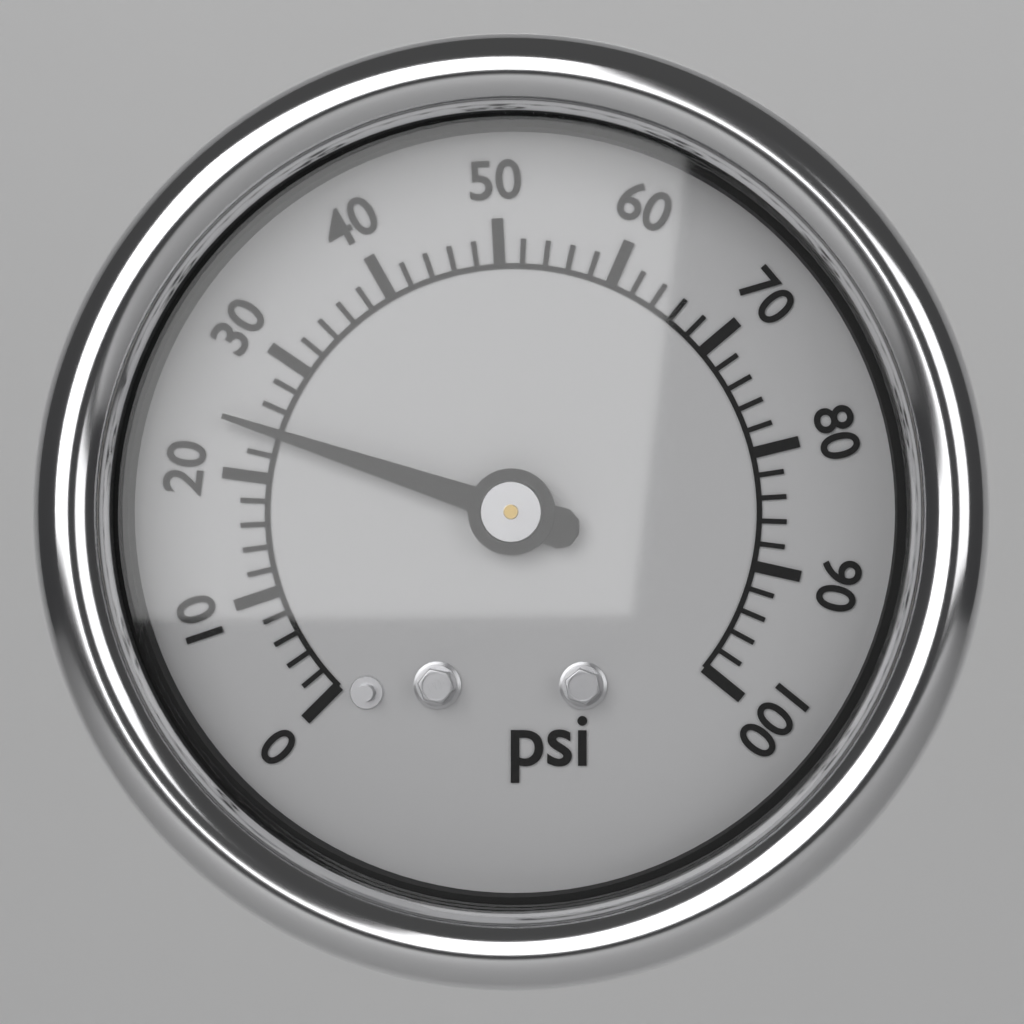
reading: 24 psi
